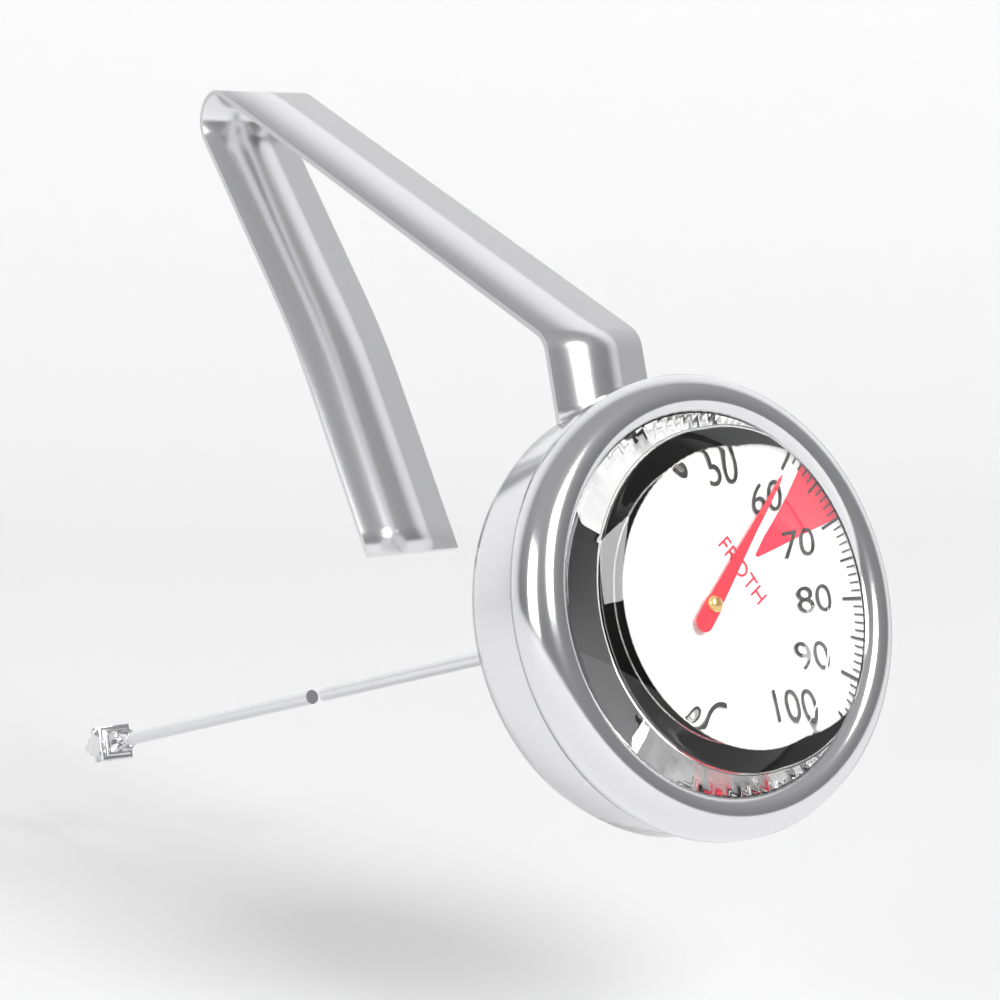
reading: 60 °C
